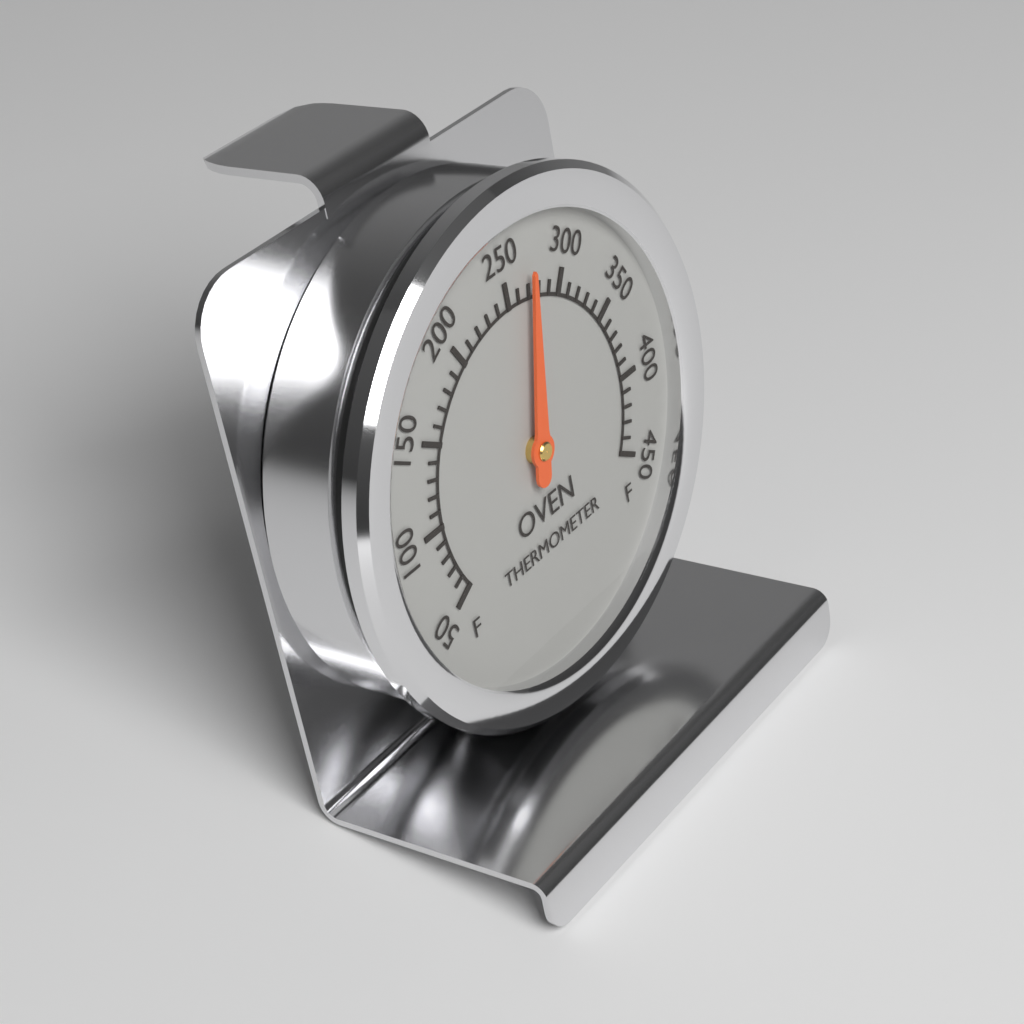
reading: 270 °F
